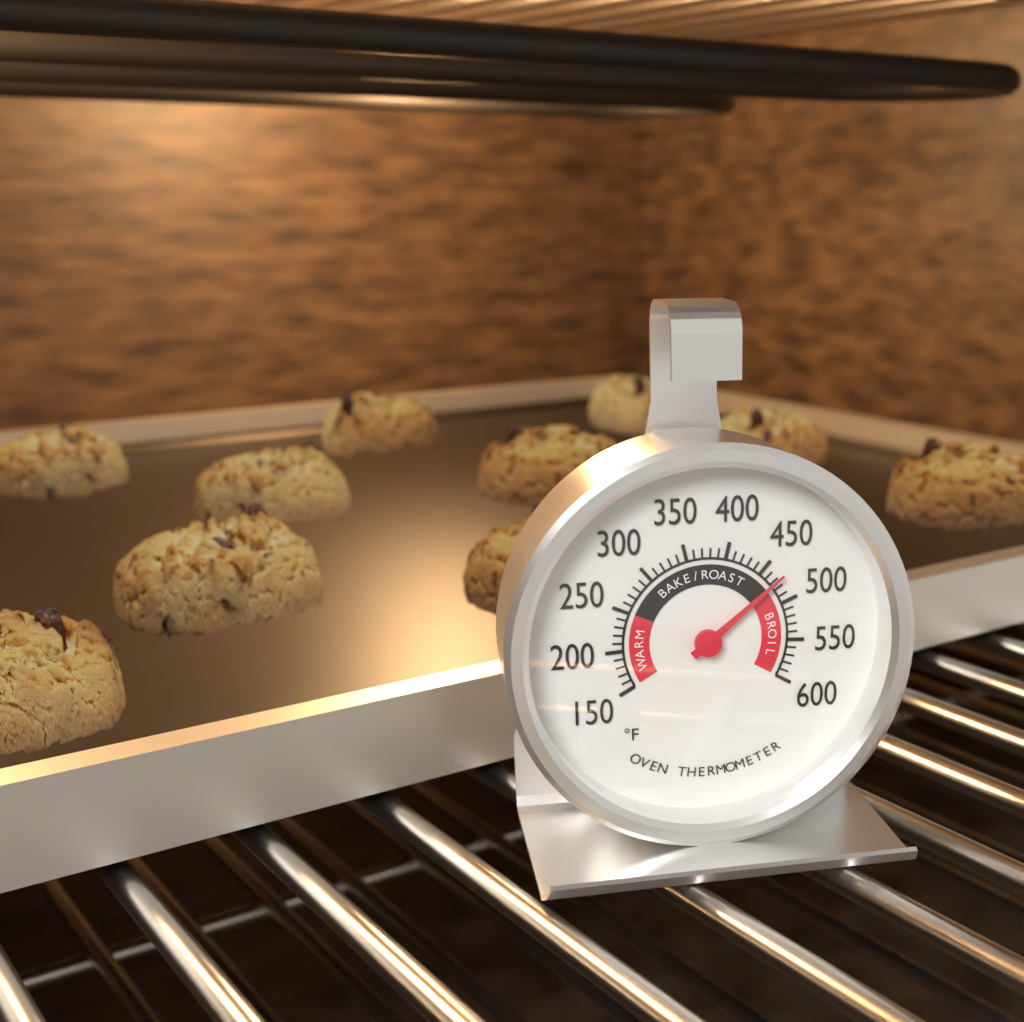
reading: 470 °F
